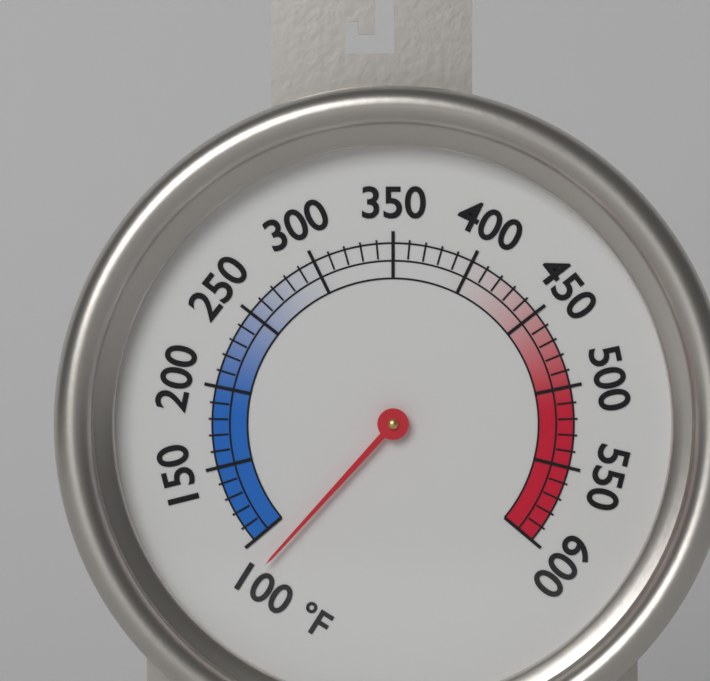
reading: 85 °F
